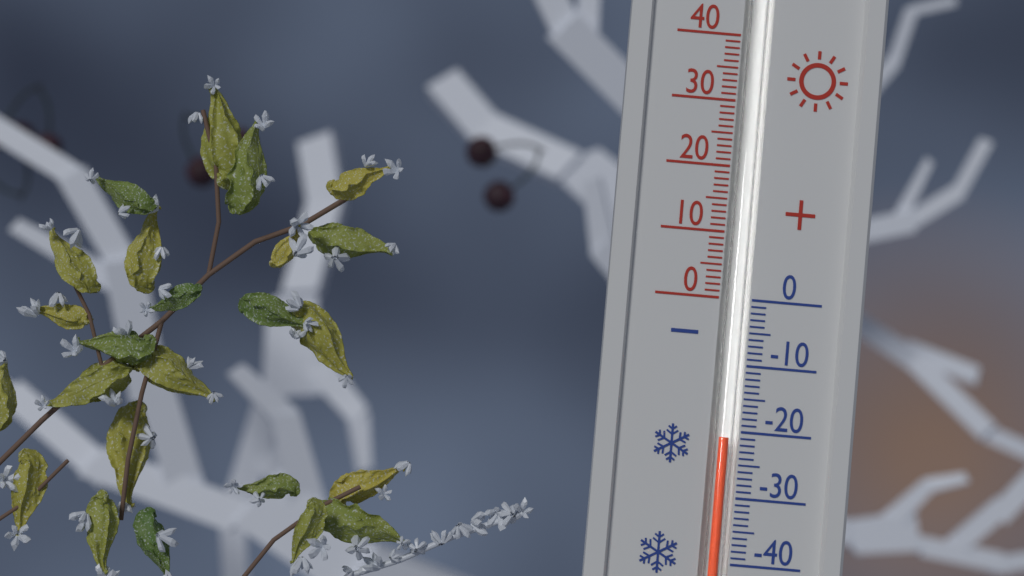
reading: -21 (no unit)
